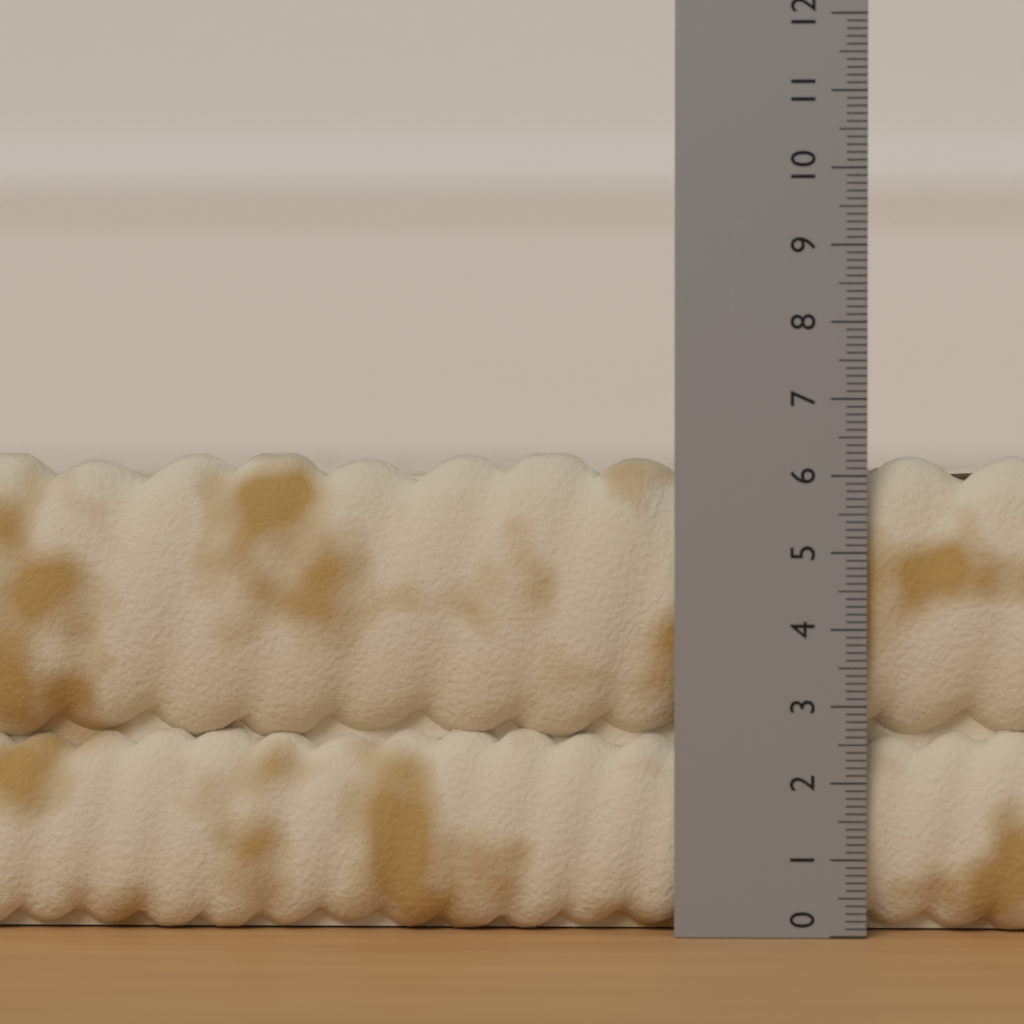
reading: 6.3 (no unit)
